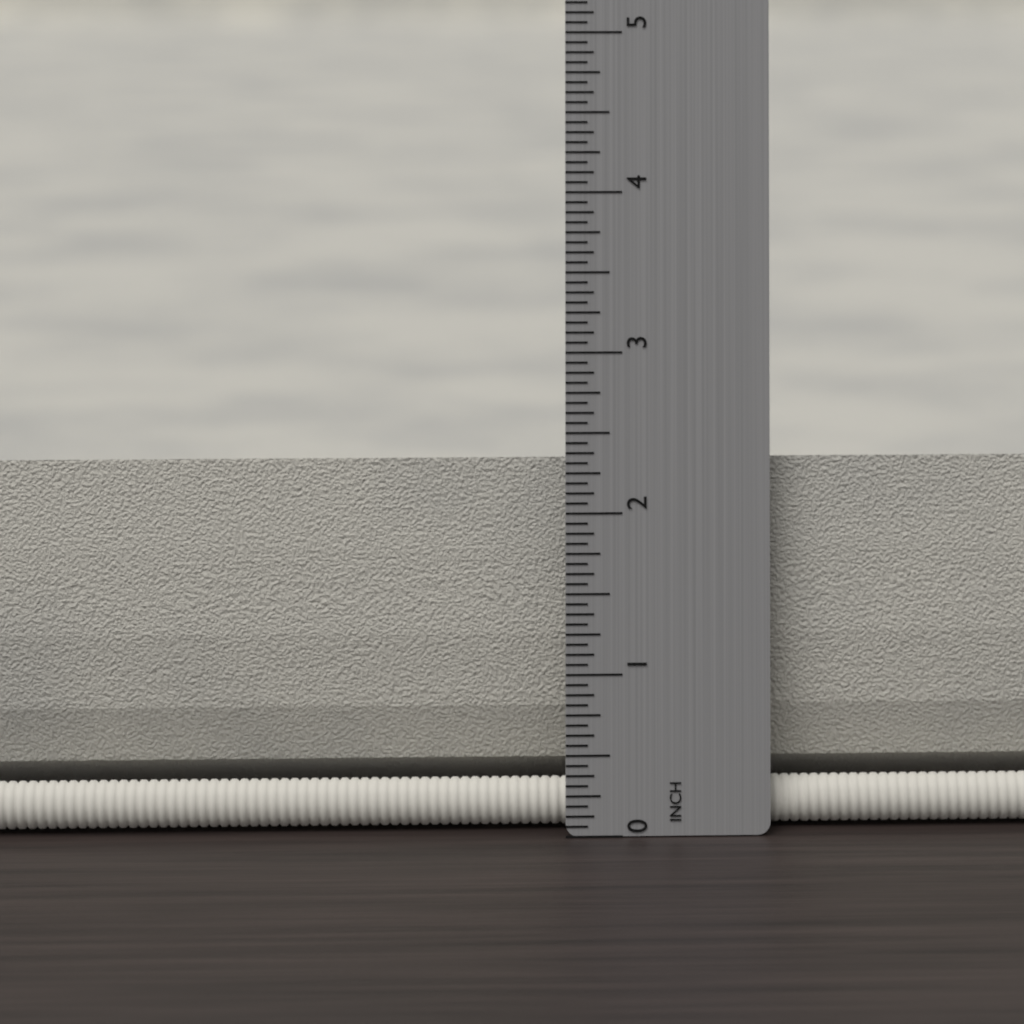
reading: 2.3125 in
